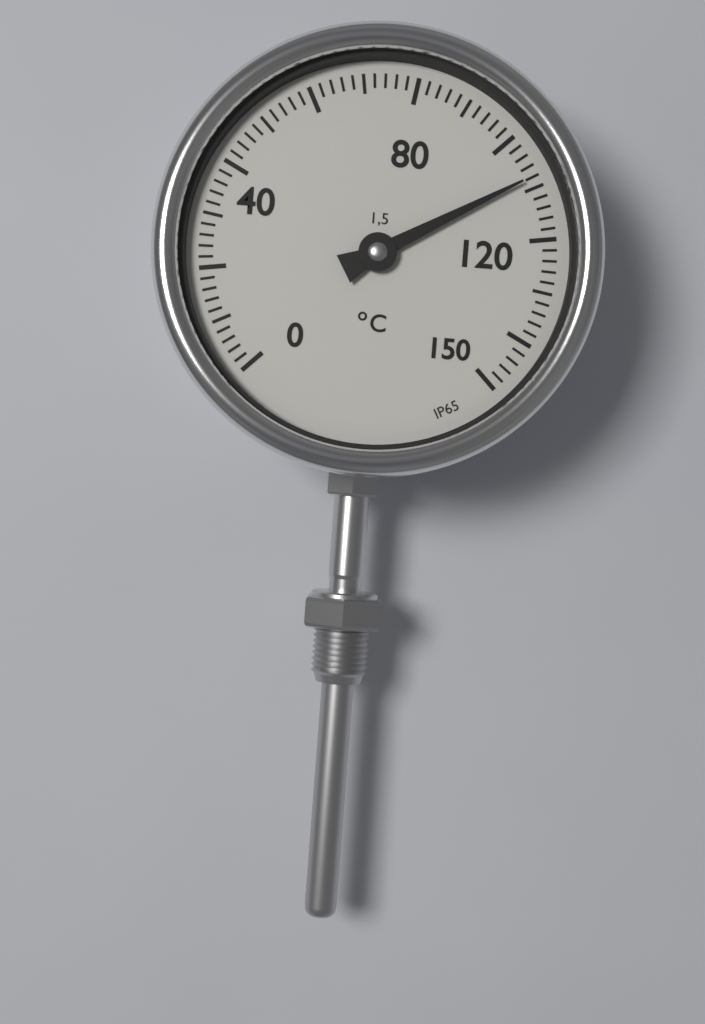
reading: 108 °C
